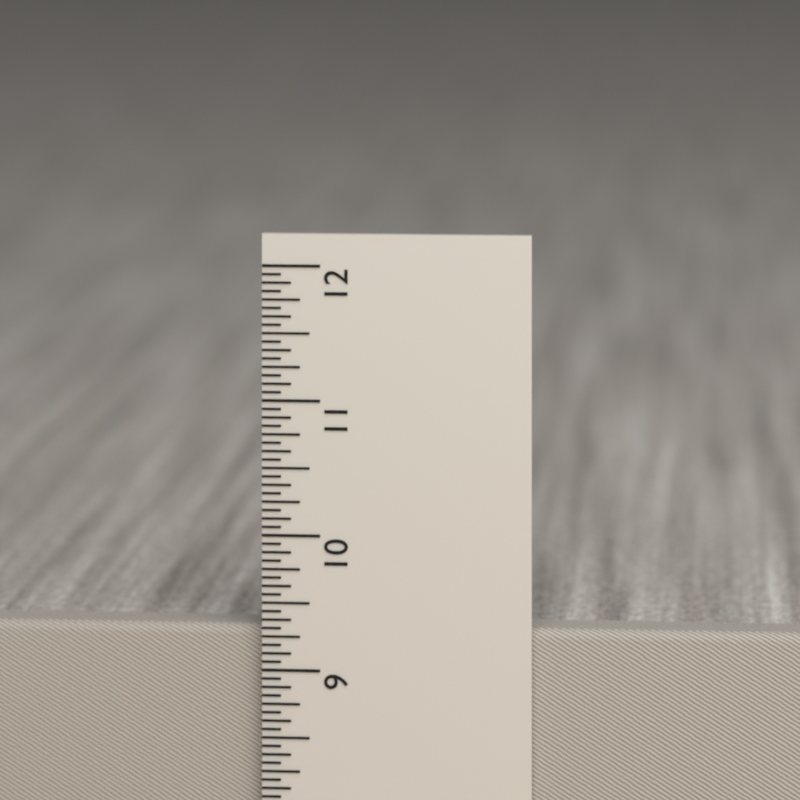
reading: 9.3125 in
